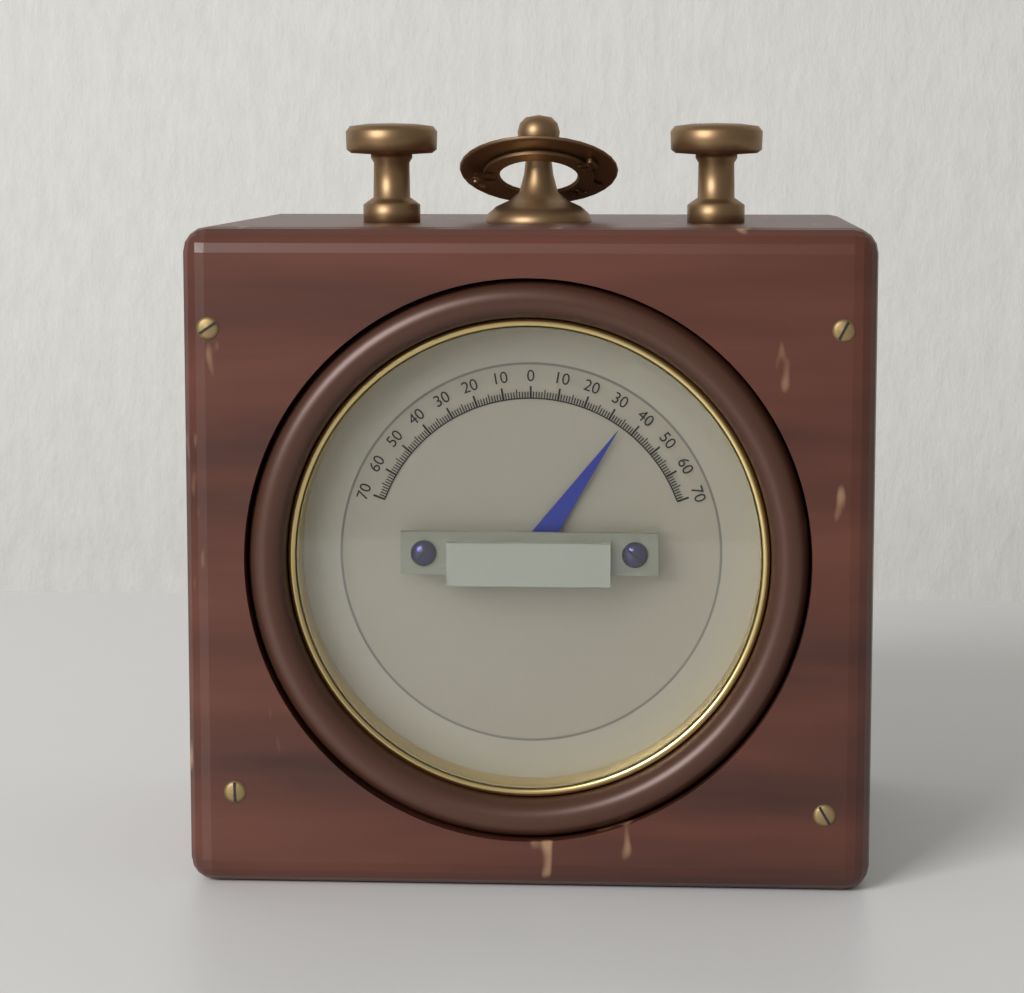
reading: 35 (no unit)
